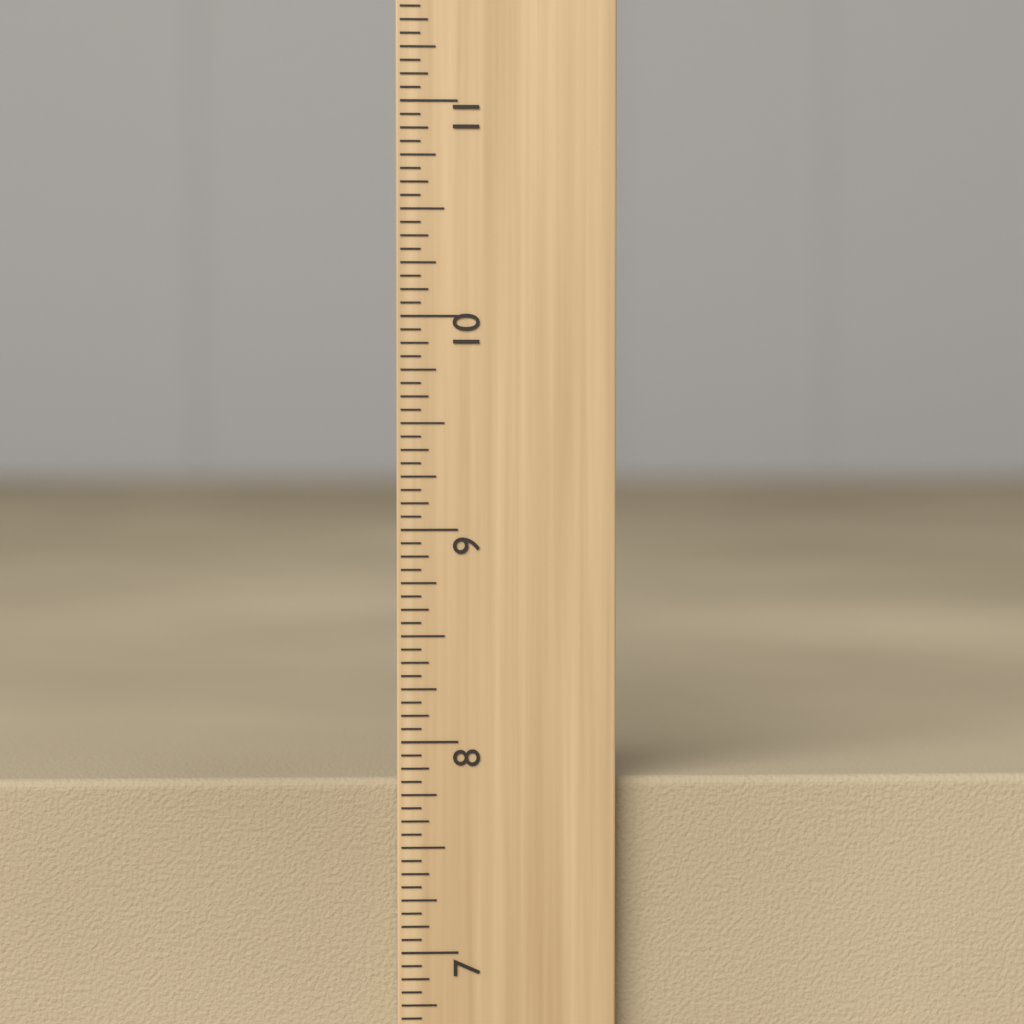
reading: 7.8125 inch
